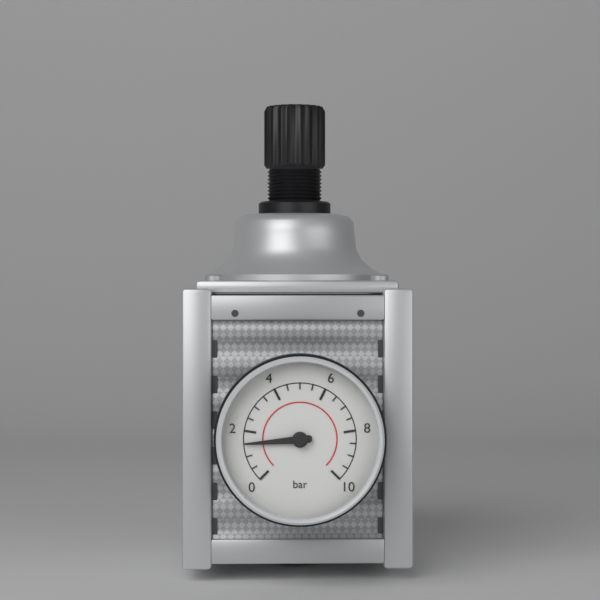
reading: 1.5 bar
